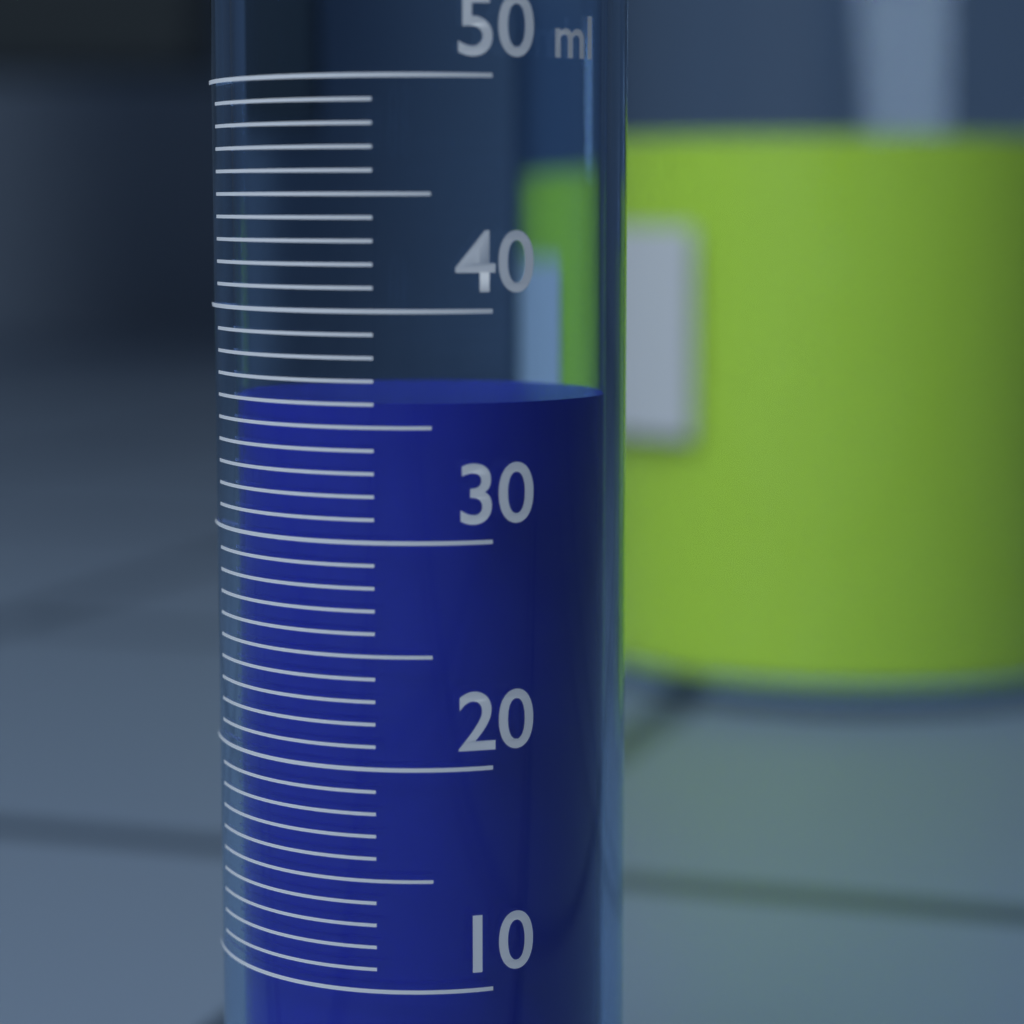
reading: 36 ml
